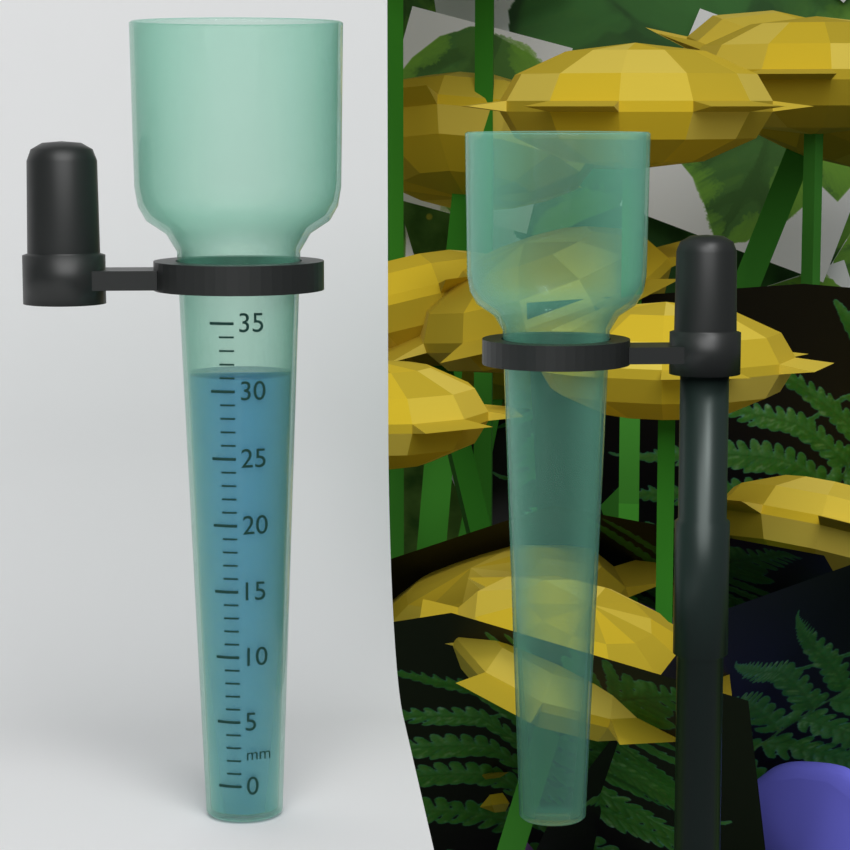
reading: 31 mm
